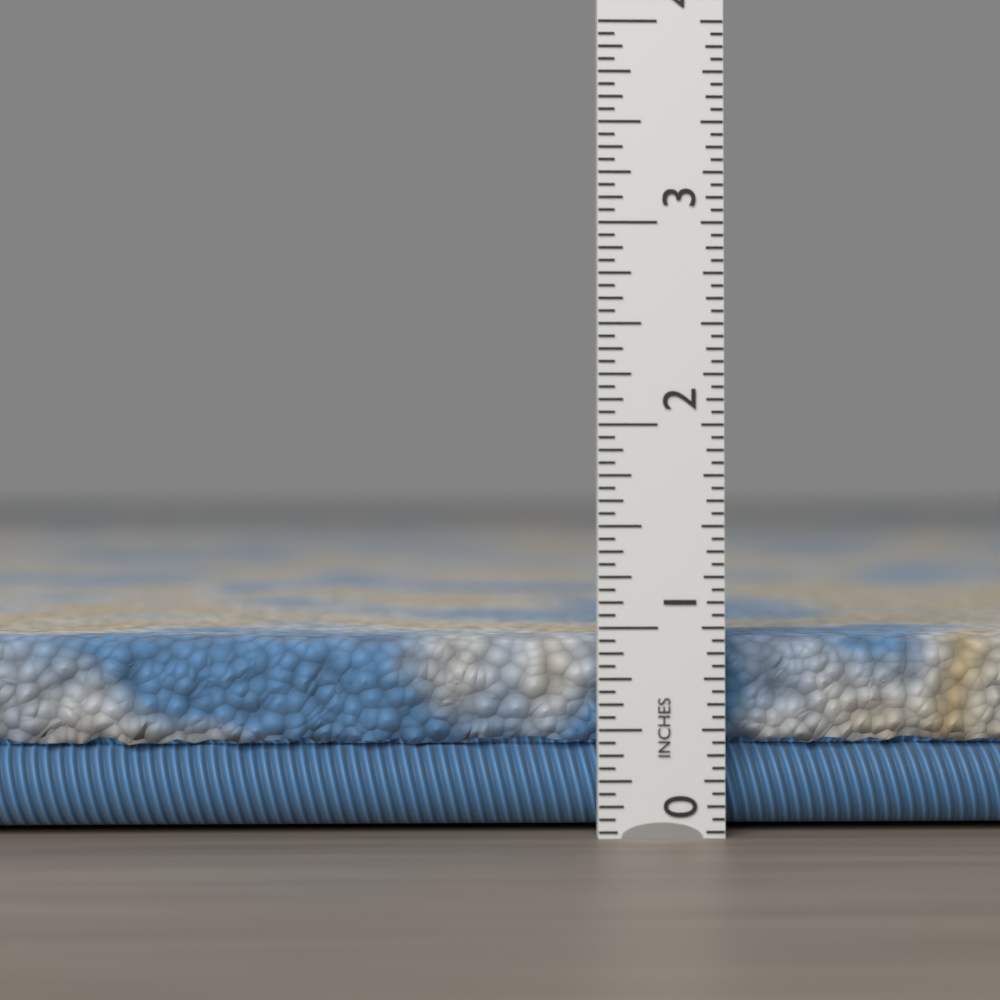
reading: 0.9375 in
